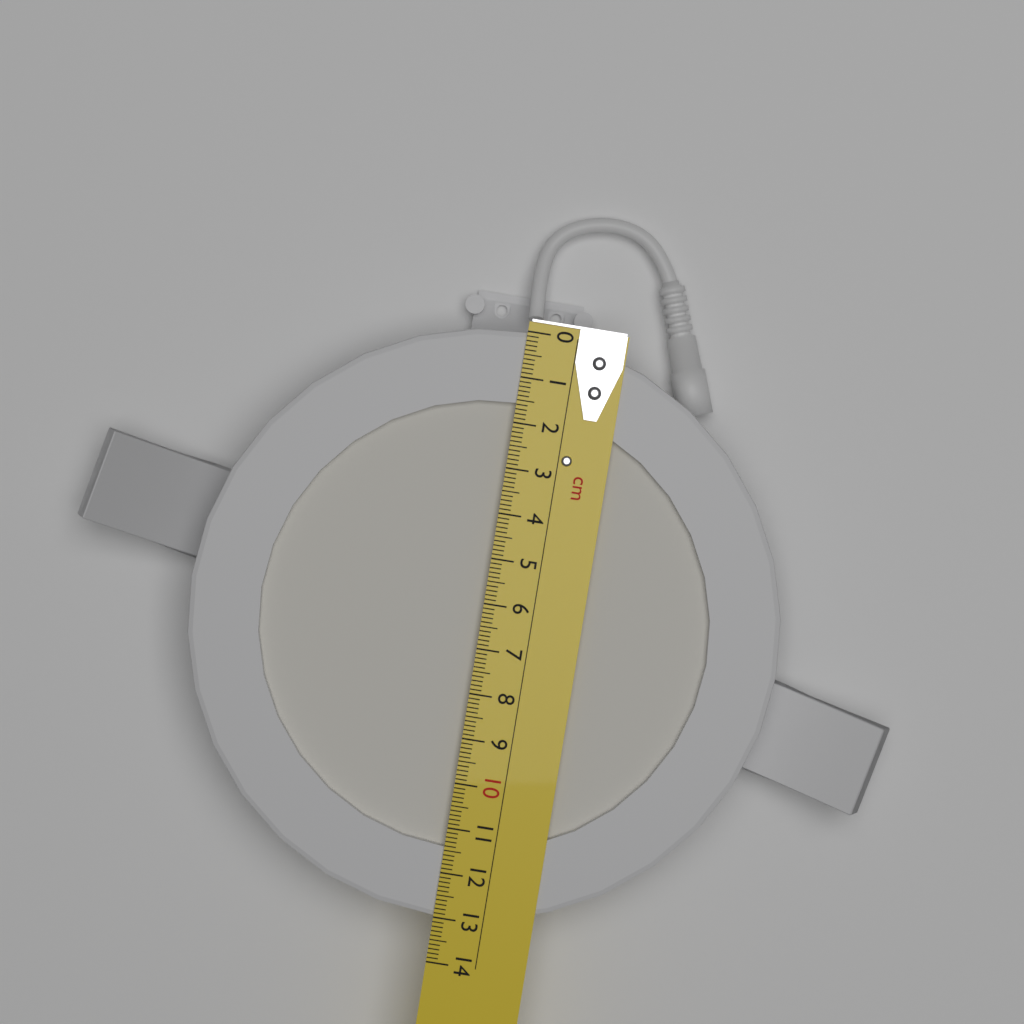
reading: 13.0 cm
